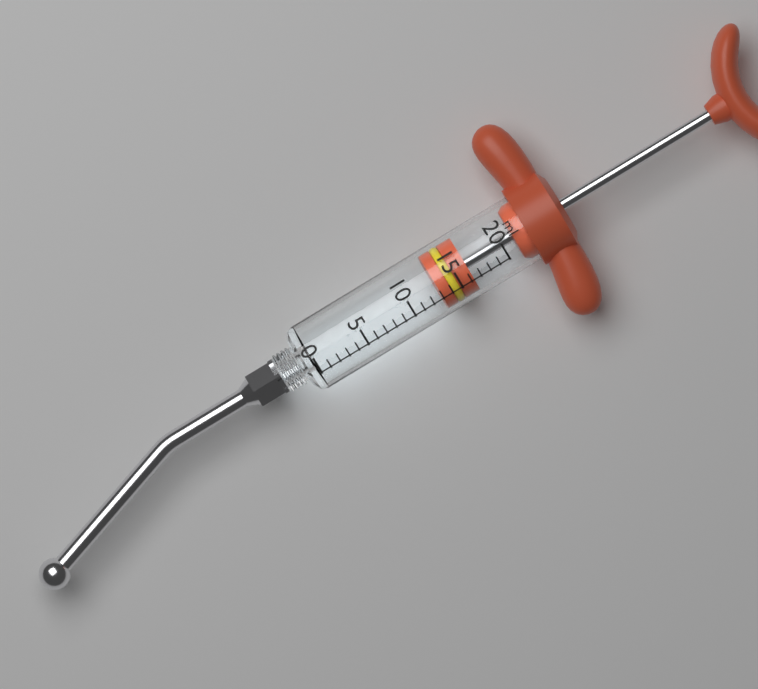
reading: 13 ml
